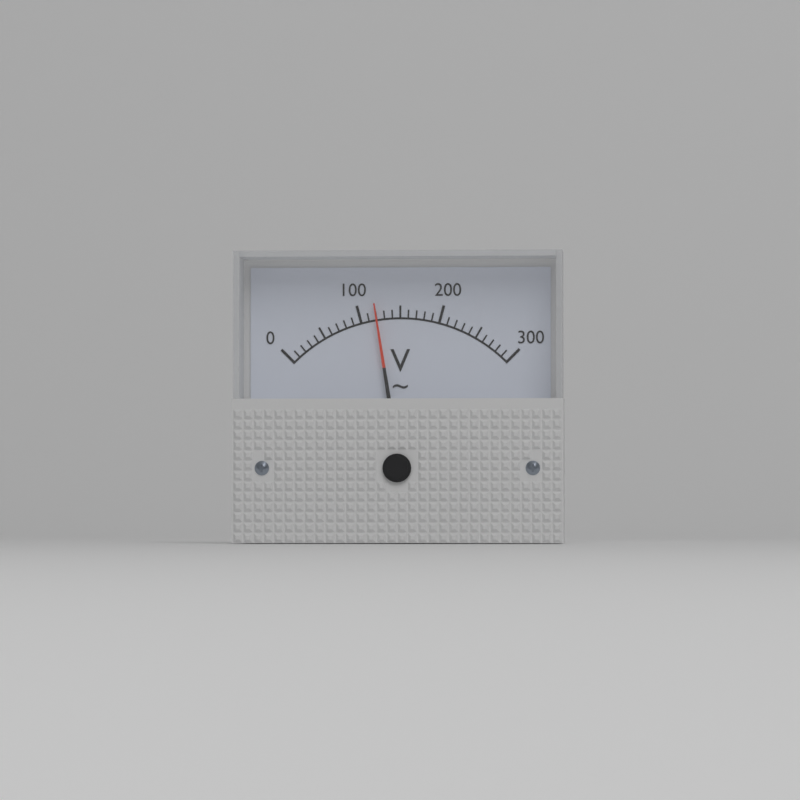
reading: 120 V
